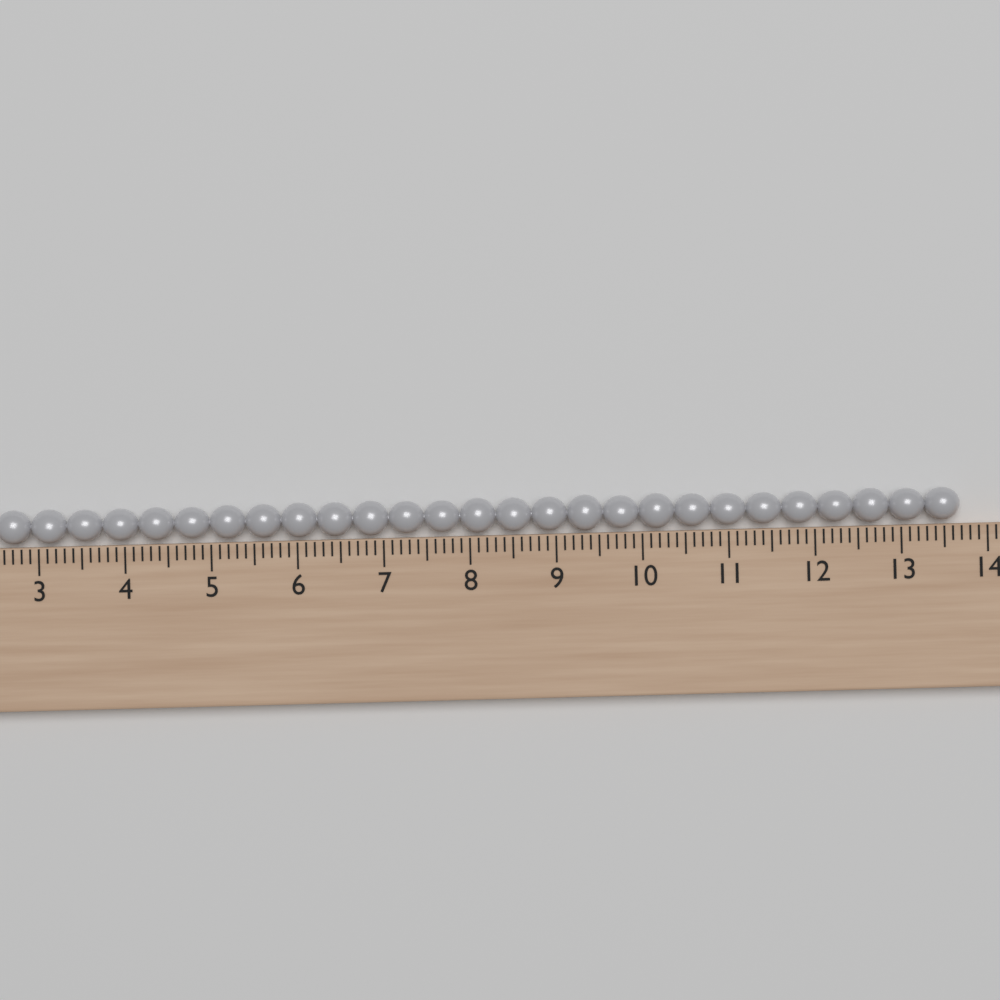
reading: 13.7 (no unit)
